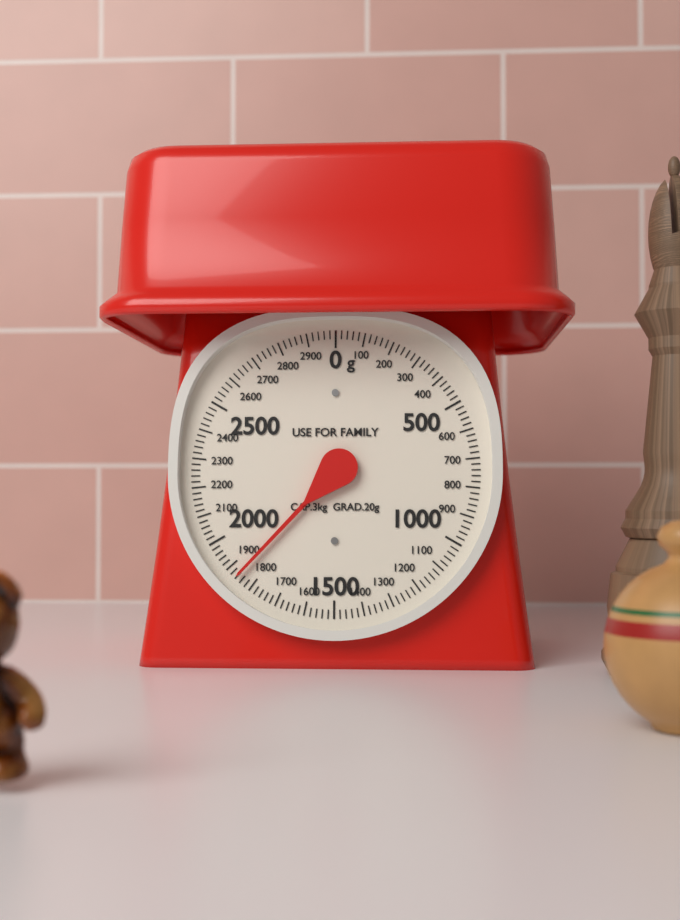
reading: 1860 g
